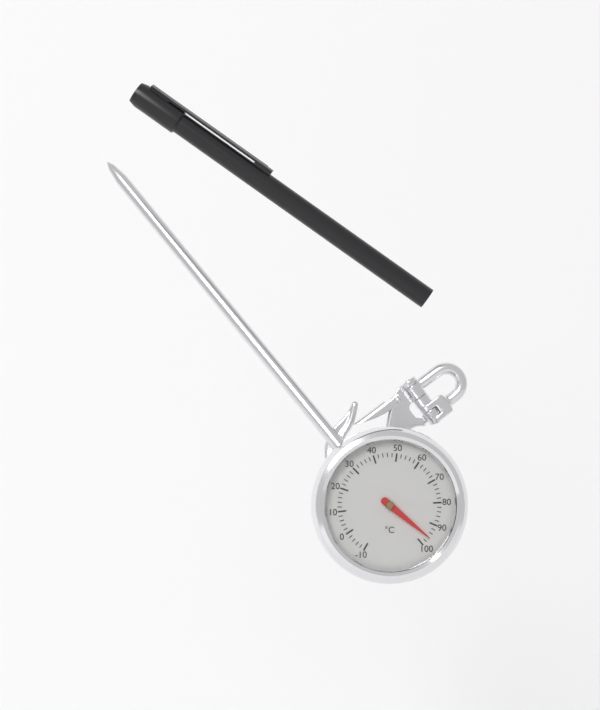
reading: 96 °C
